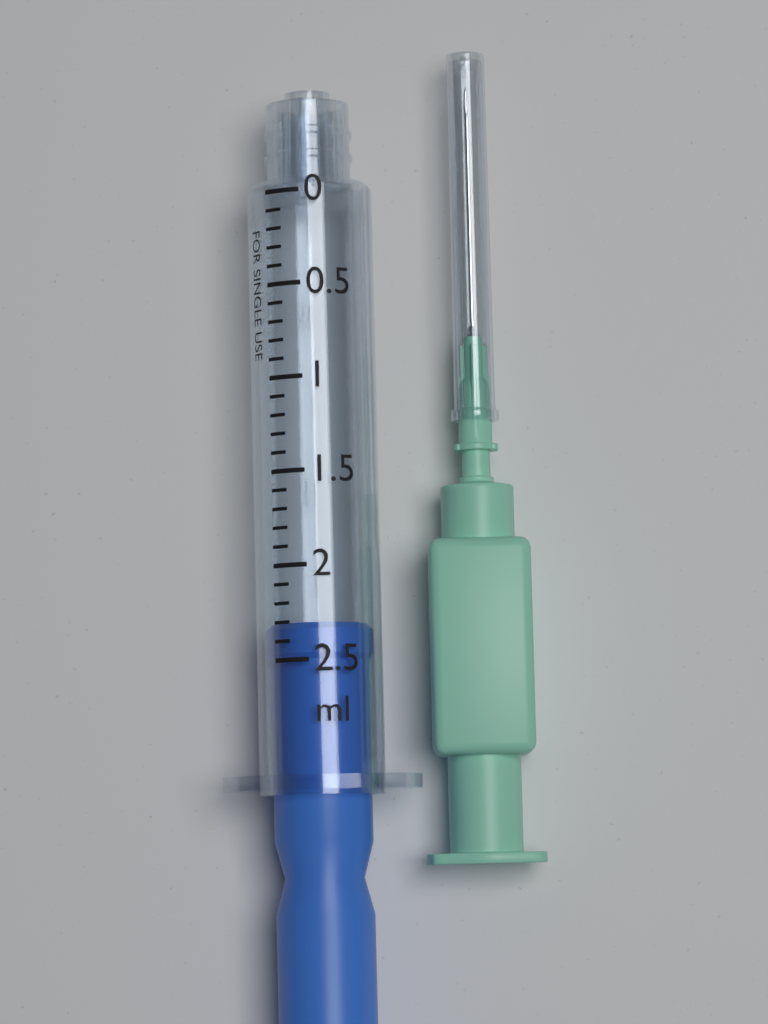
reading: 2.3 ml
